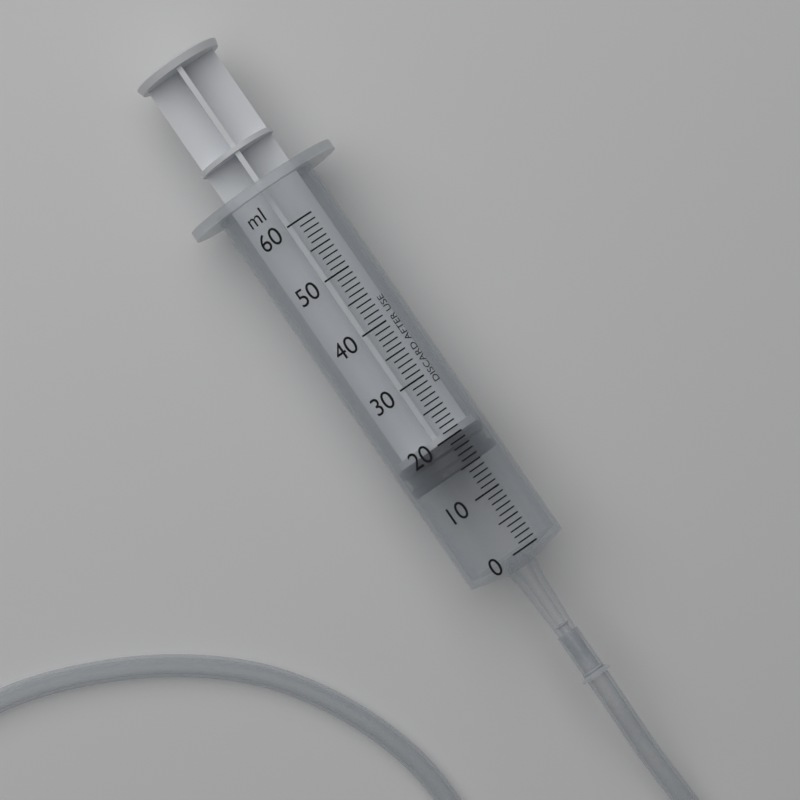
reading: 15 ml
